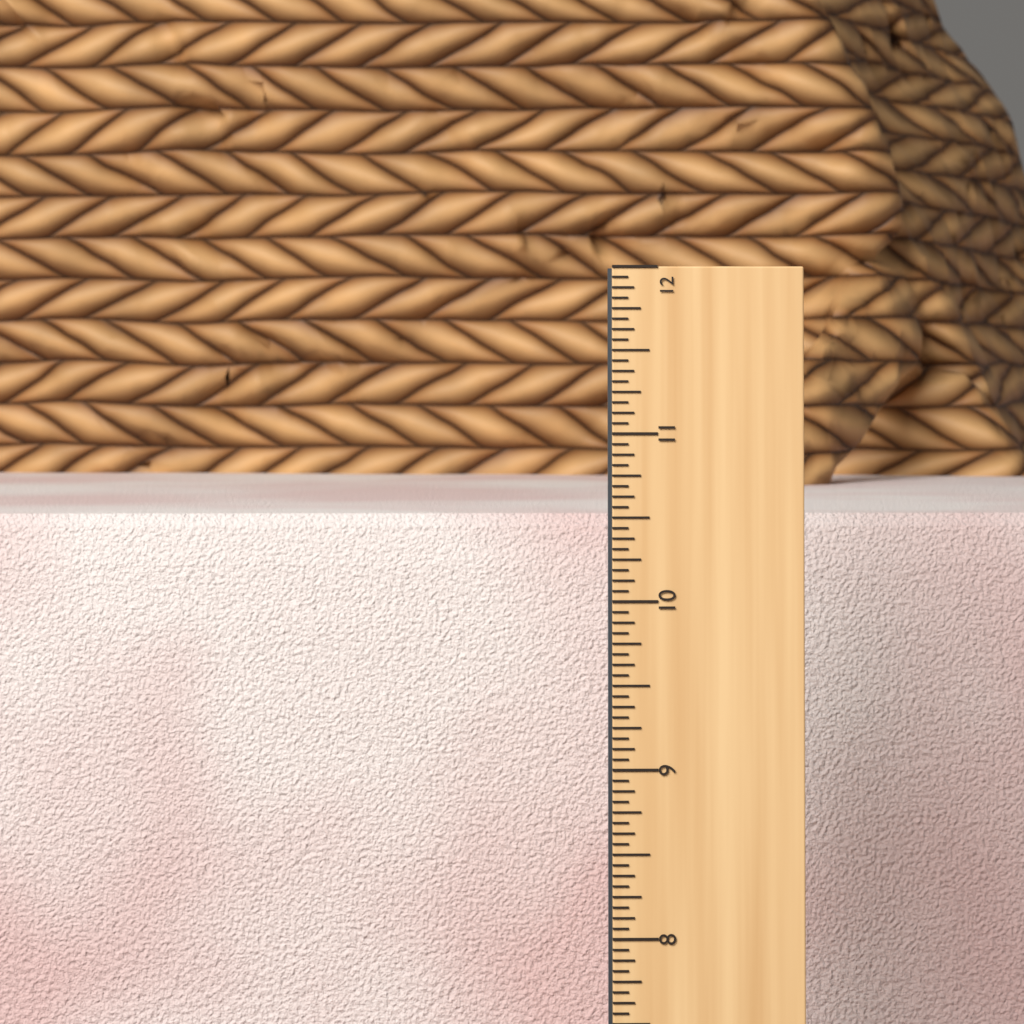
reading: 10.3750 in
